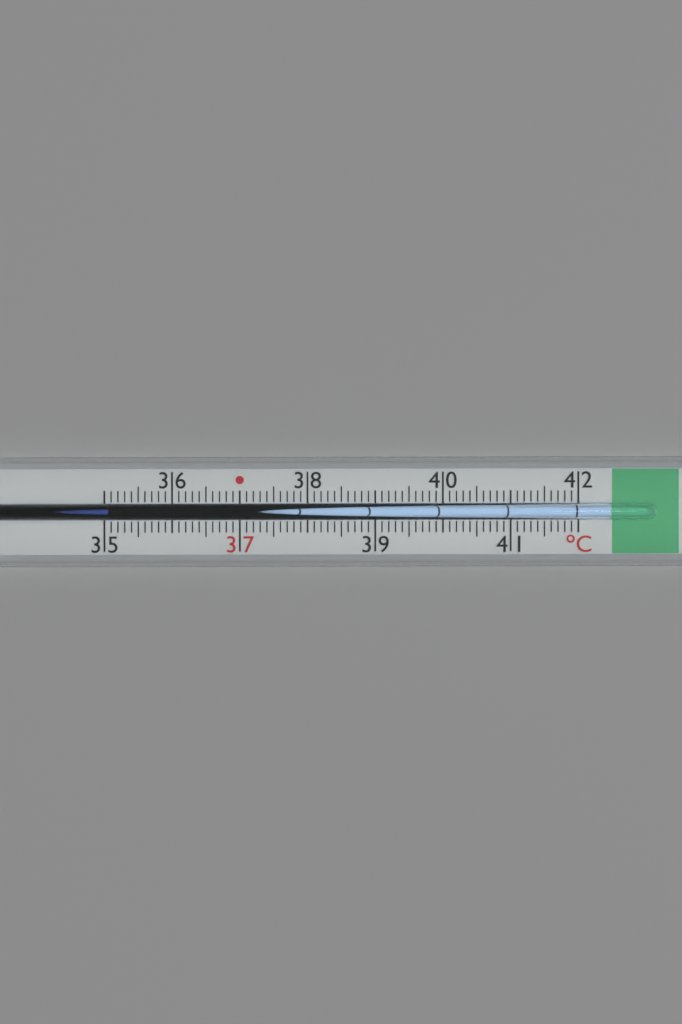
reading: 35.1 °C
